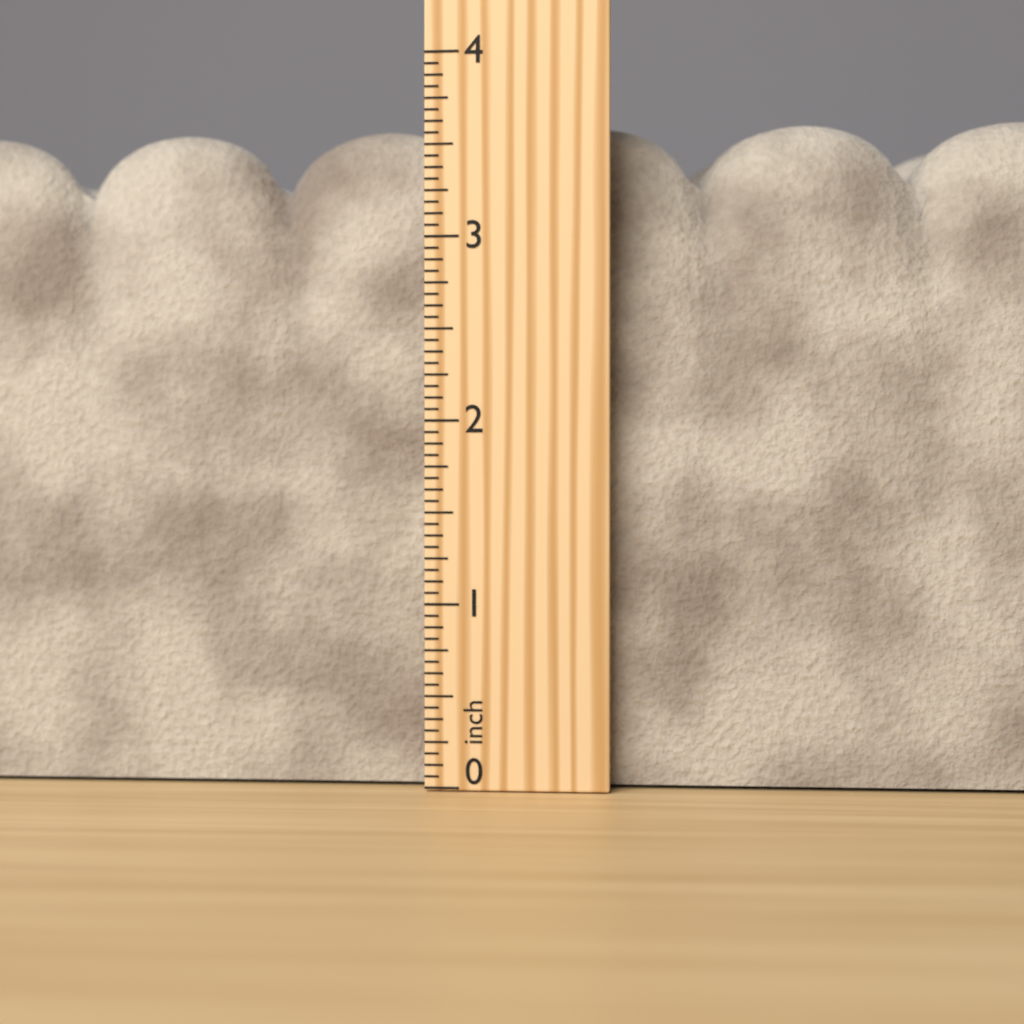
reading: 3.6875 inch
